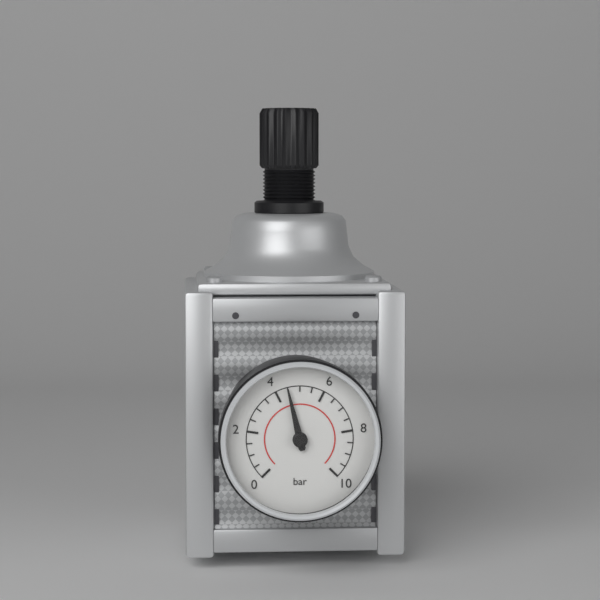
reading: 4.5 bar
